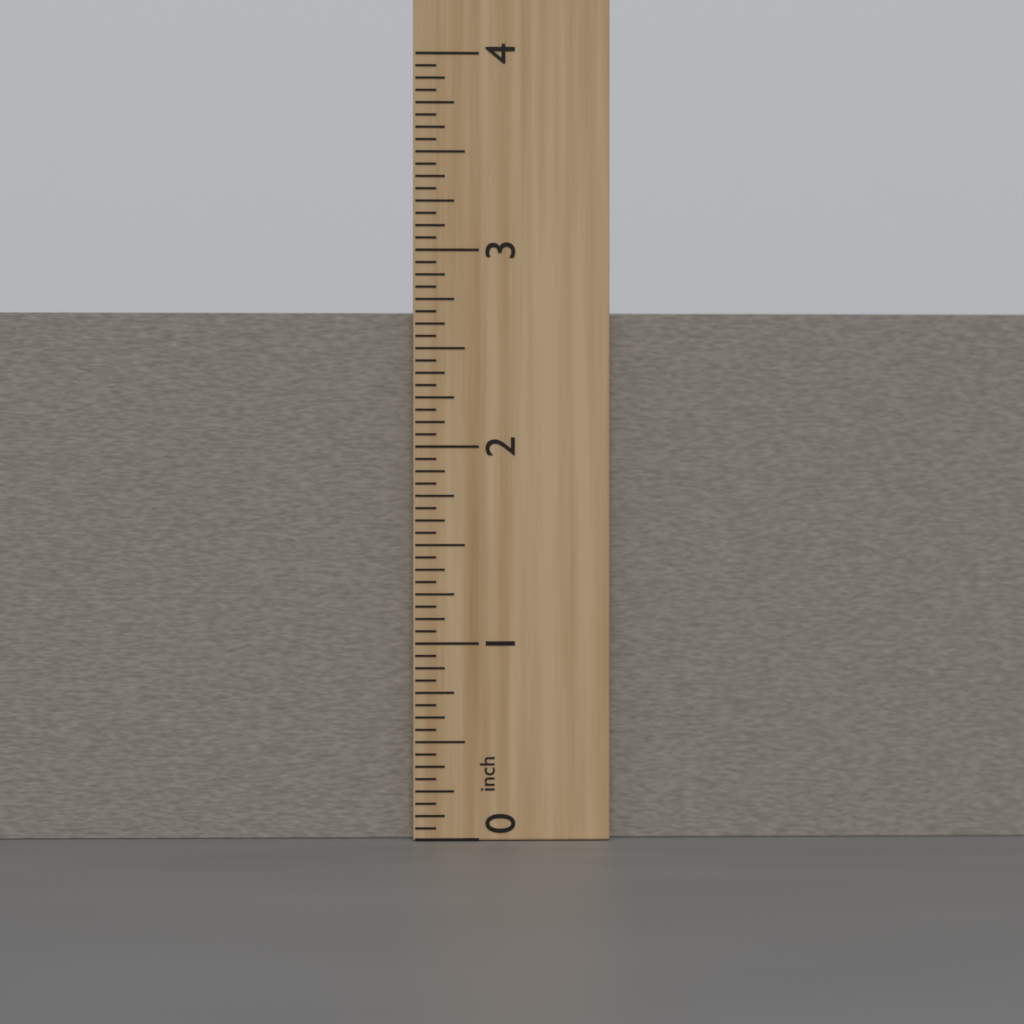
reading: 2.6875 inch
